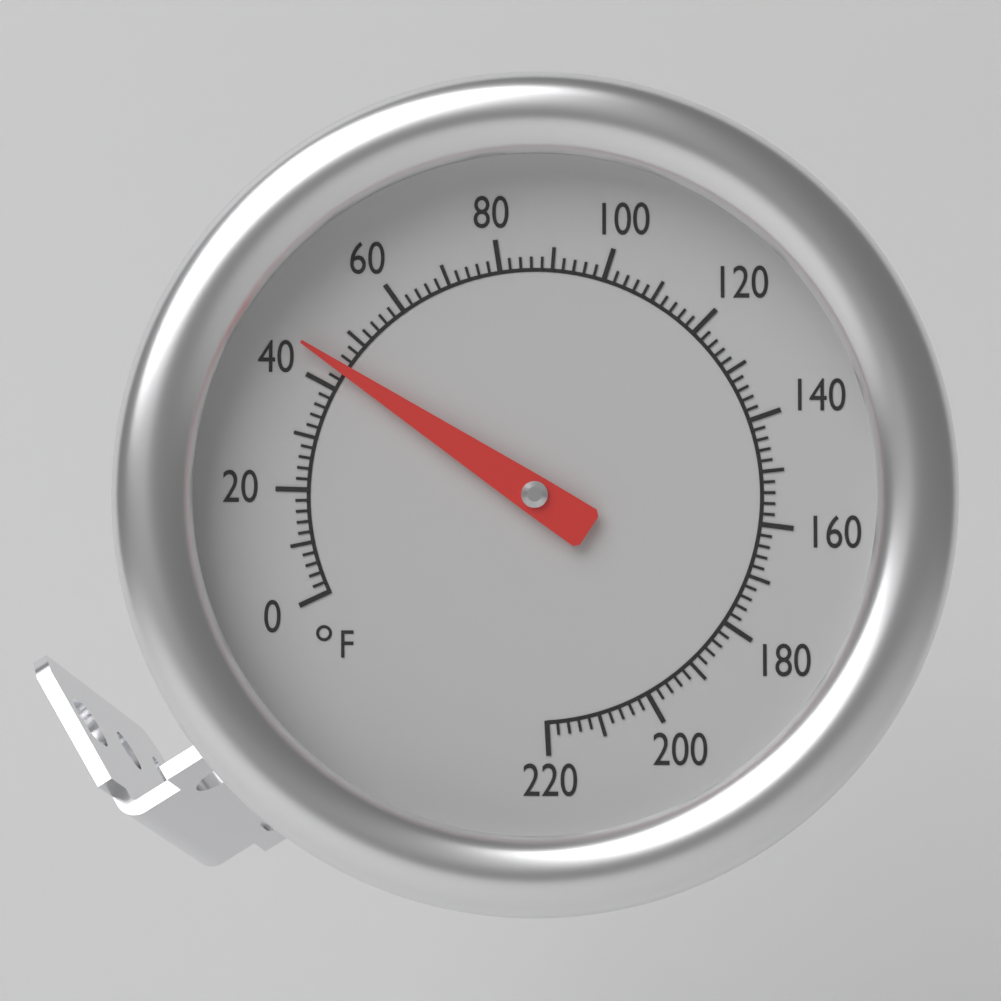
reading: 44 °F
